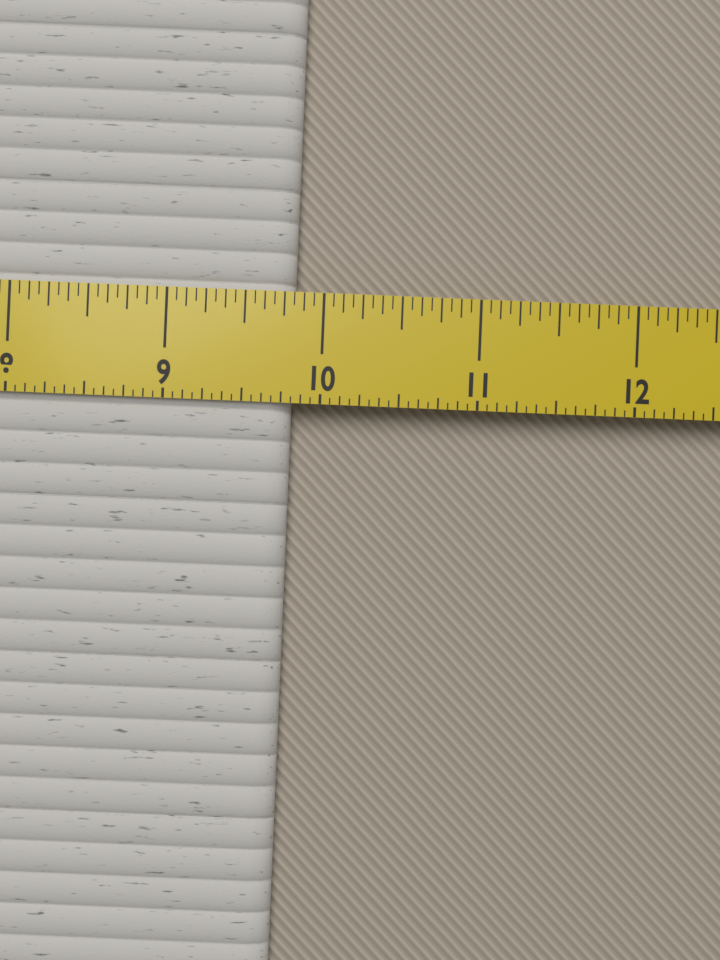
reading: 9.8125 in
